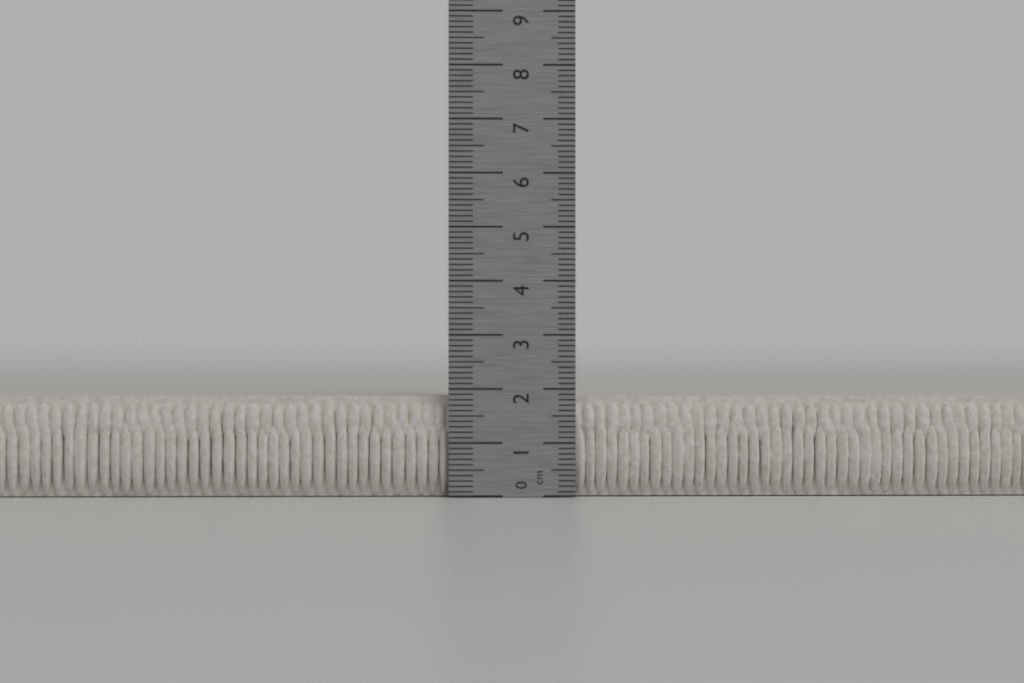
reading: 1.9 cm
